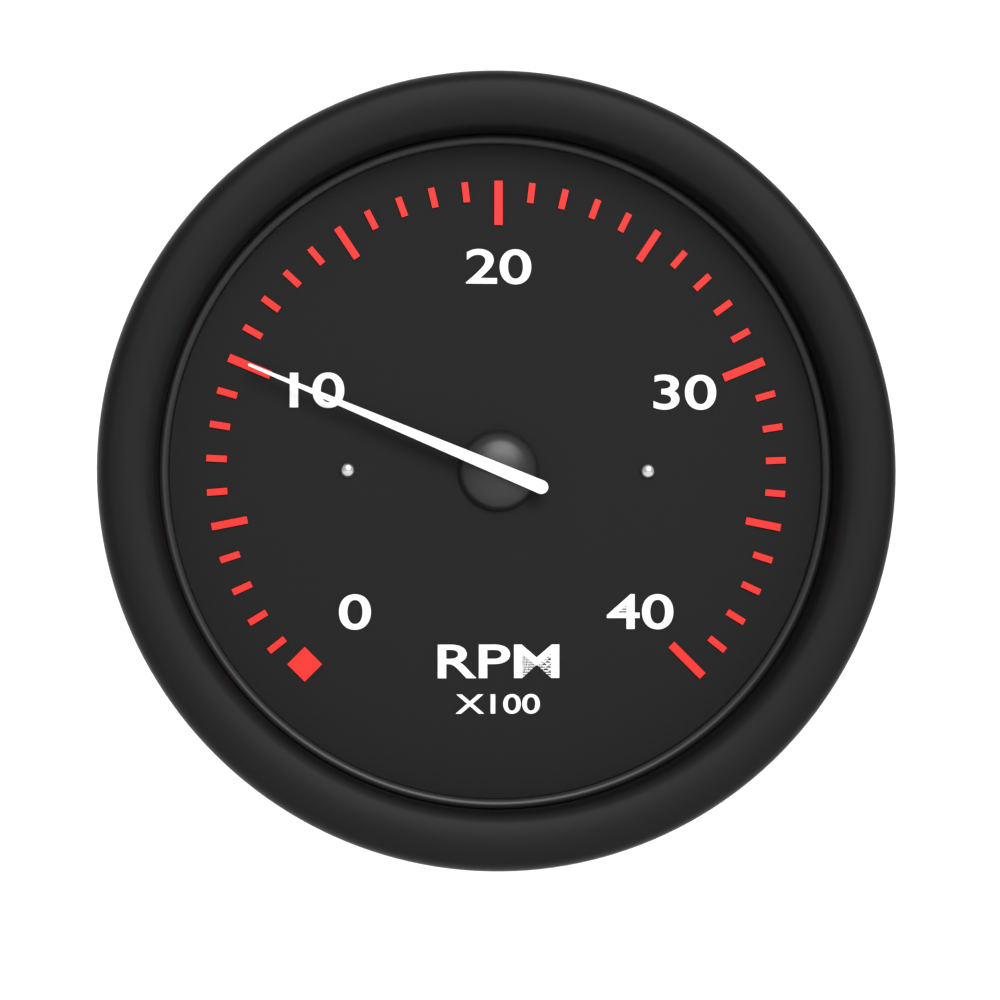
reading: 10 RPM x100
